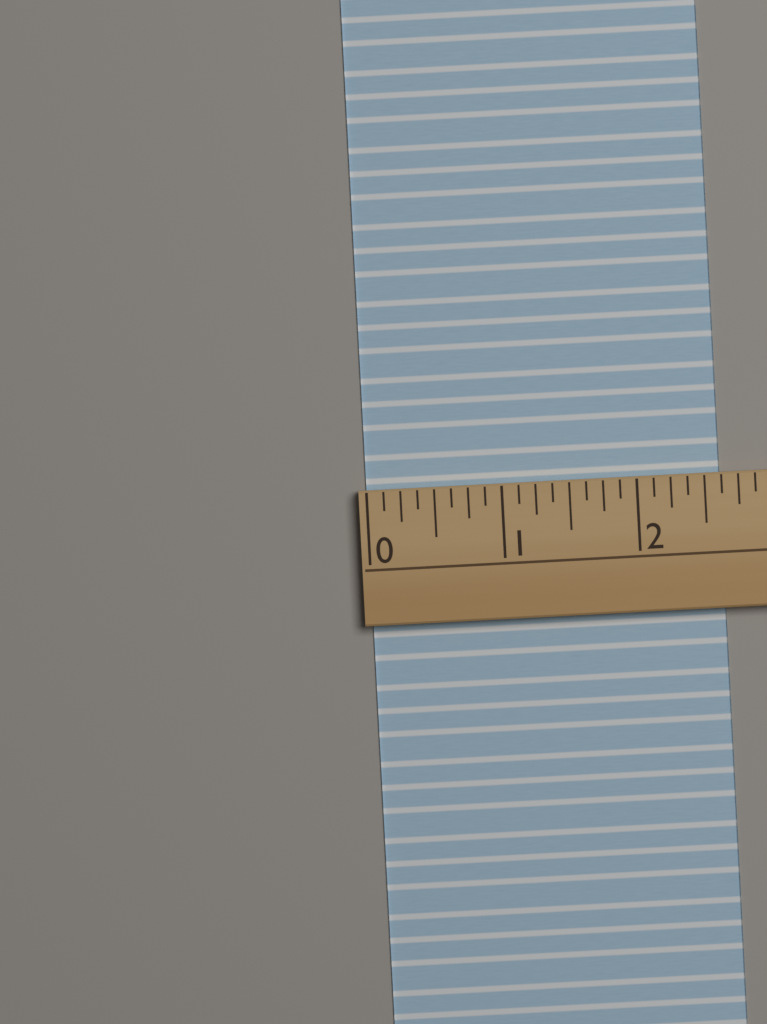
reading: 2.625 (no unit)
